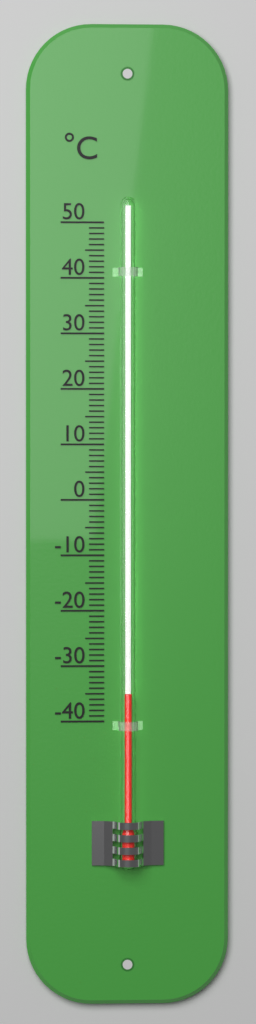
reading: -35 °C
